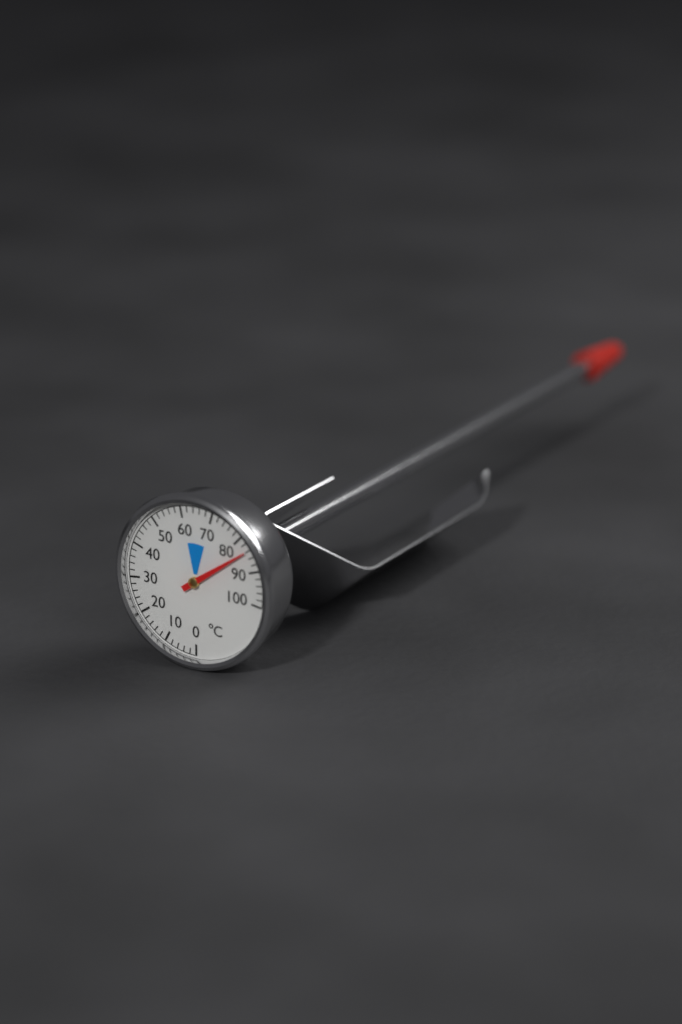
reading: 84 °C
